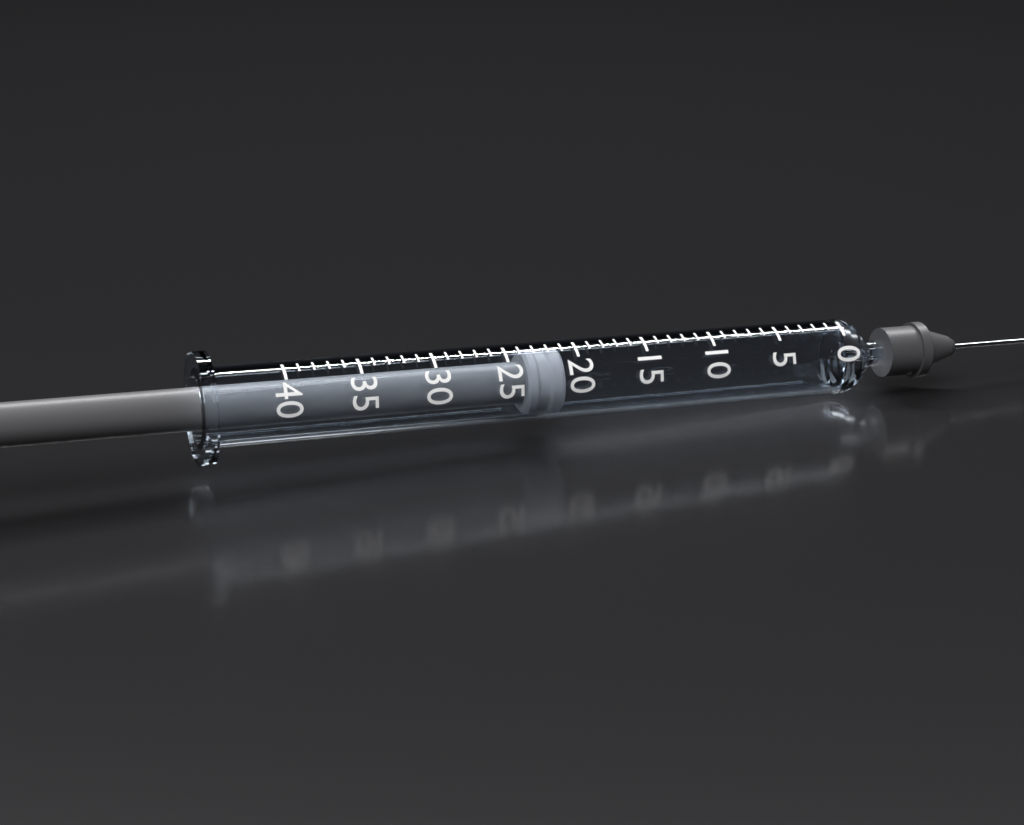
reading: 21 (no unit)
